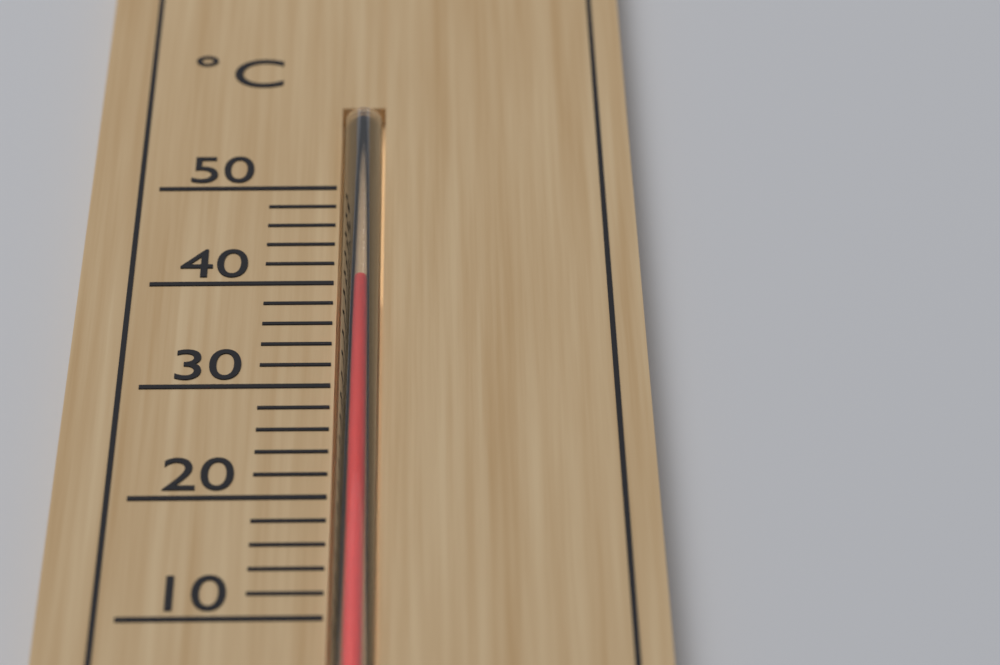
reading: 40 °C
